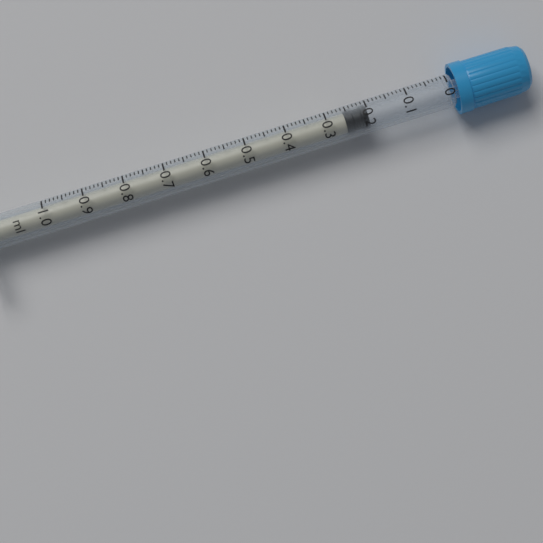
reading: 0.20 ml
